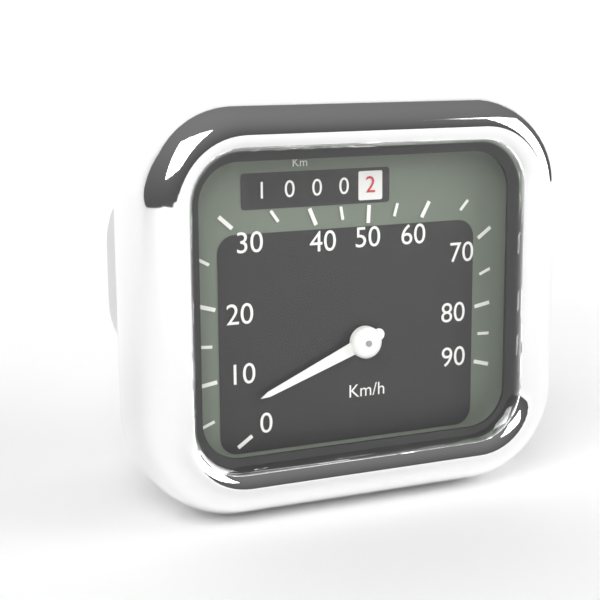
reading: 5 km/h
